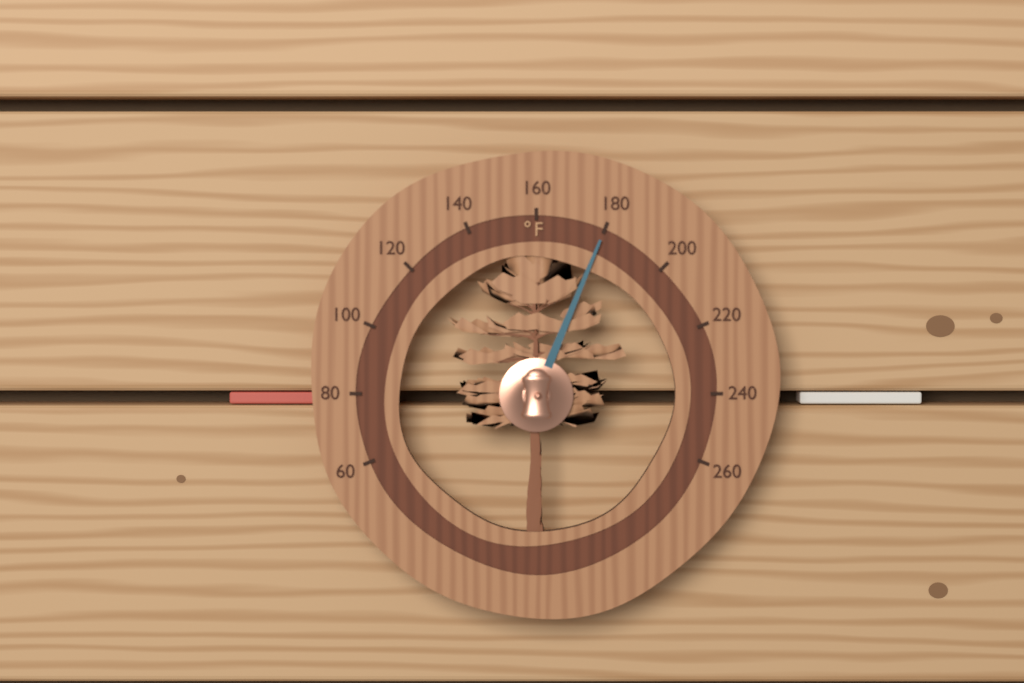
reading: 180 °F
